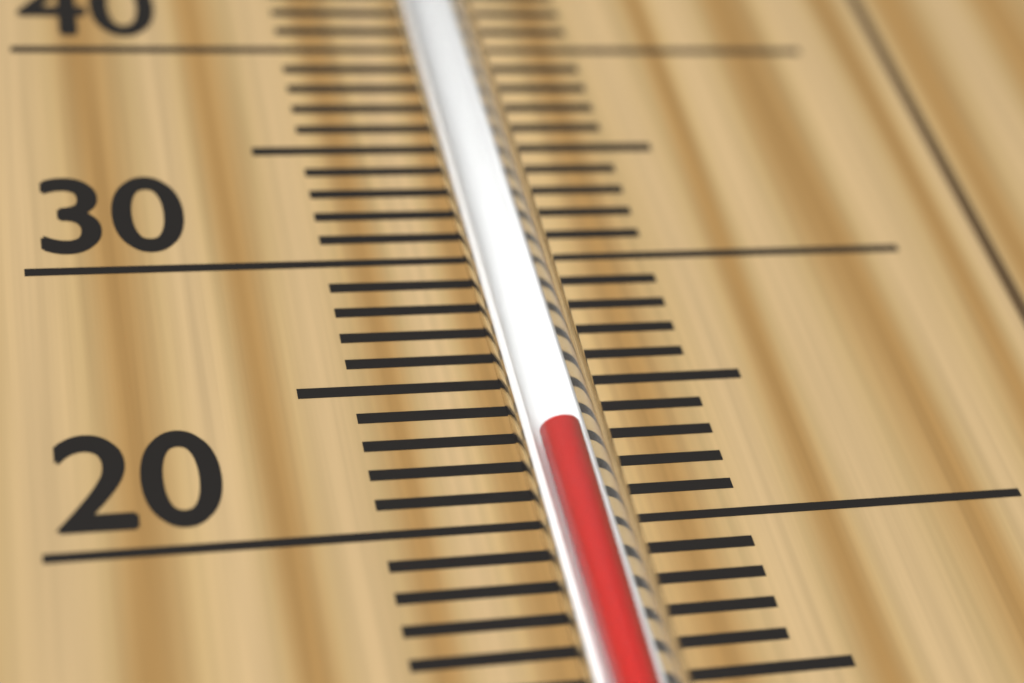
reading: 22 °C
